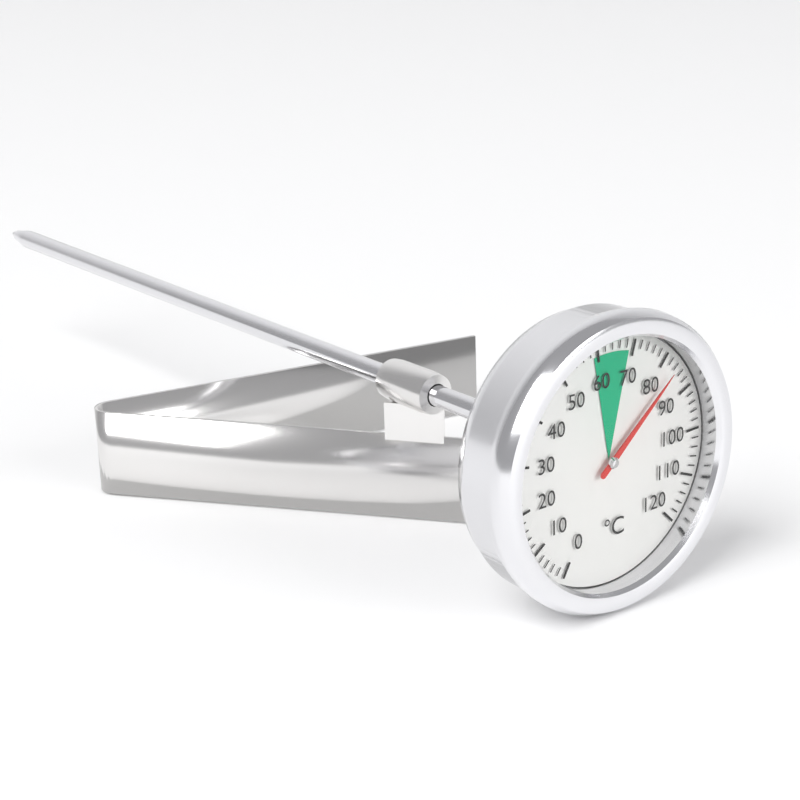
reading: 84 °C
